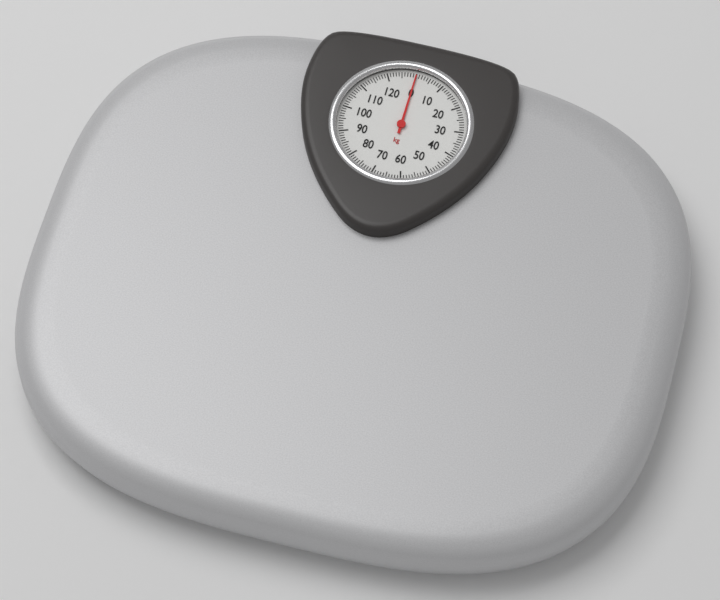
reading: 0 kg
